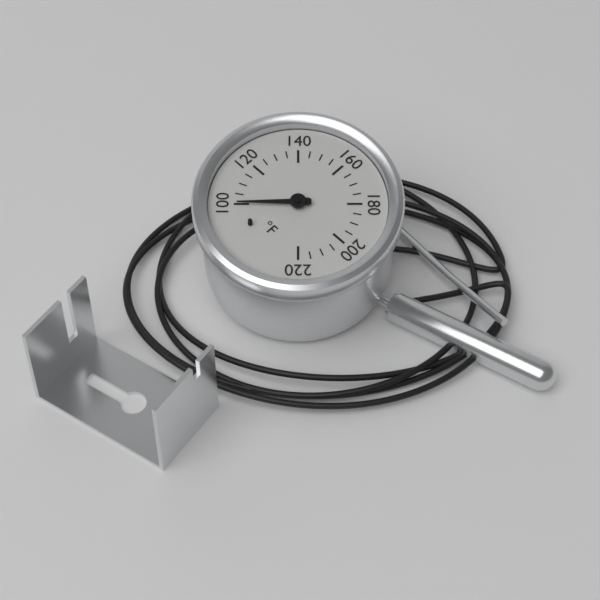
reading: 100 °F
